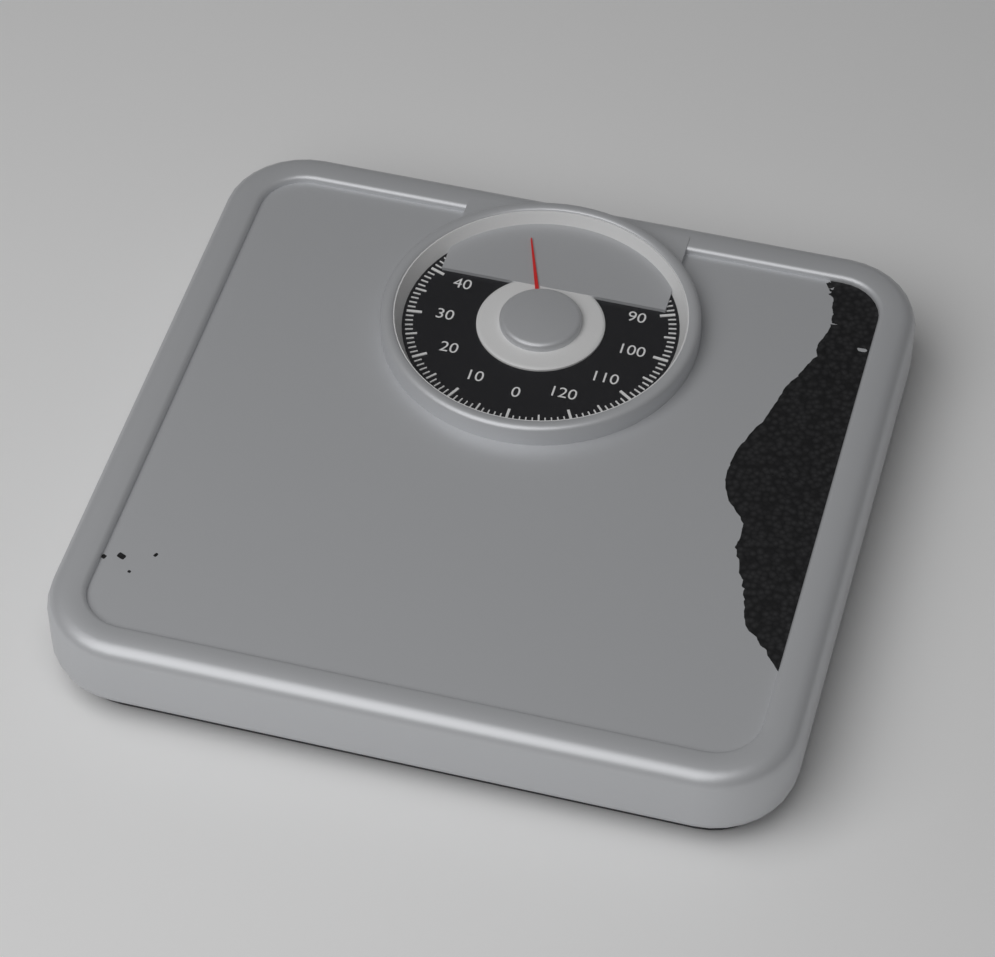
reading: 58 kg
